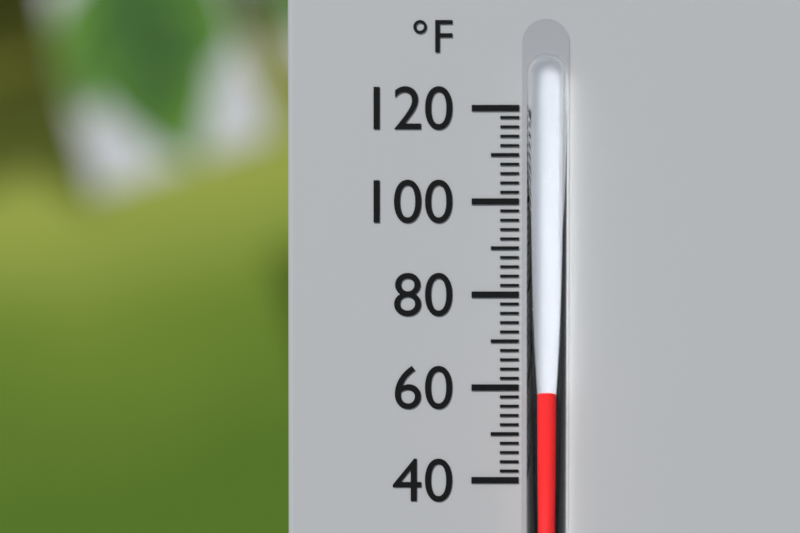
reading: 60 °F
